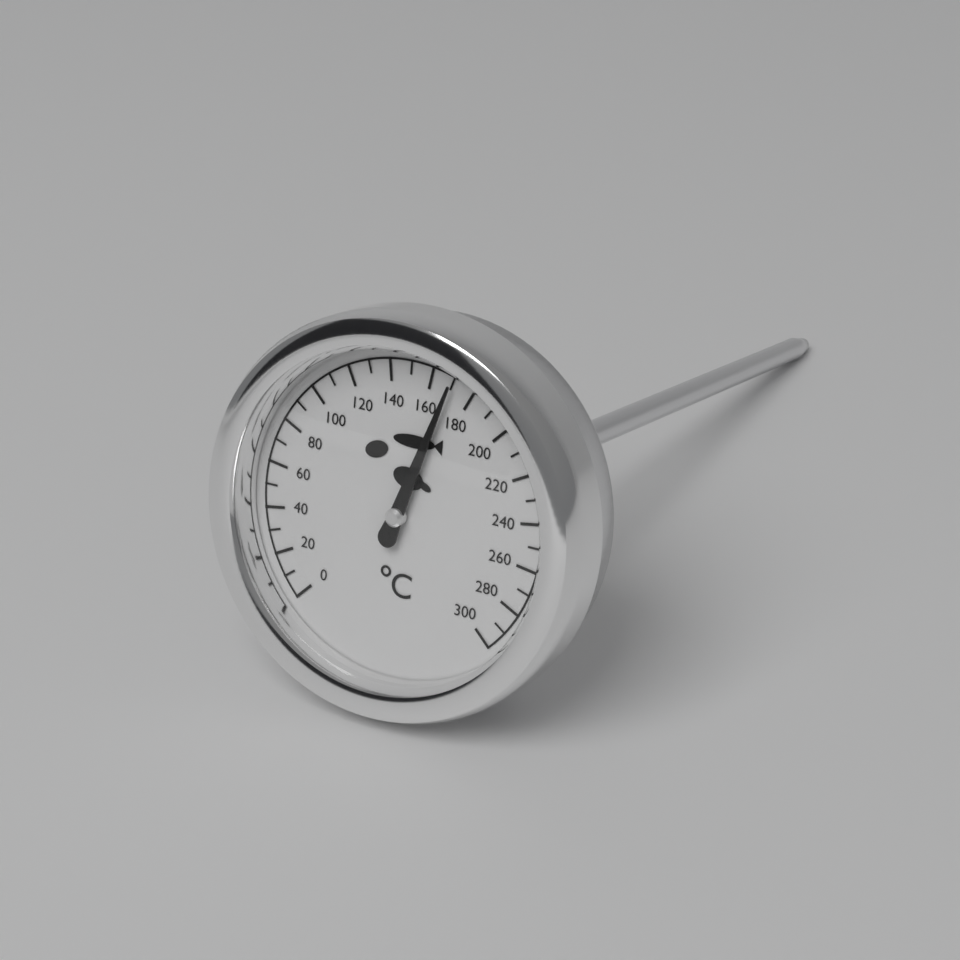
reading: 170 °C
